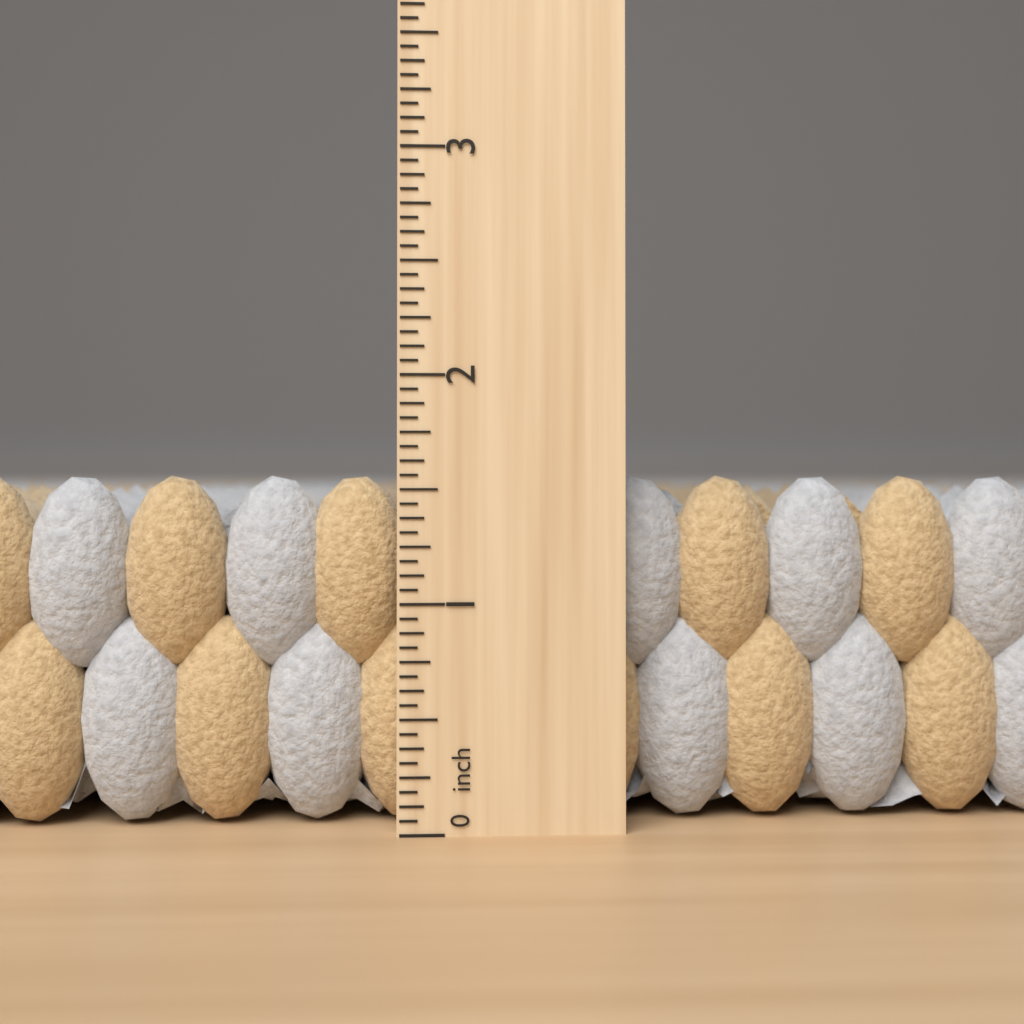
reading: 1.5625 inch
